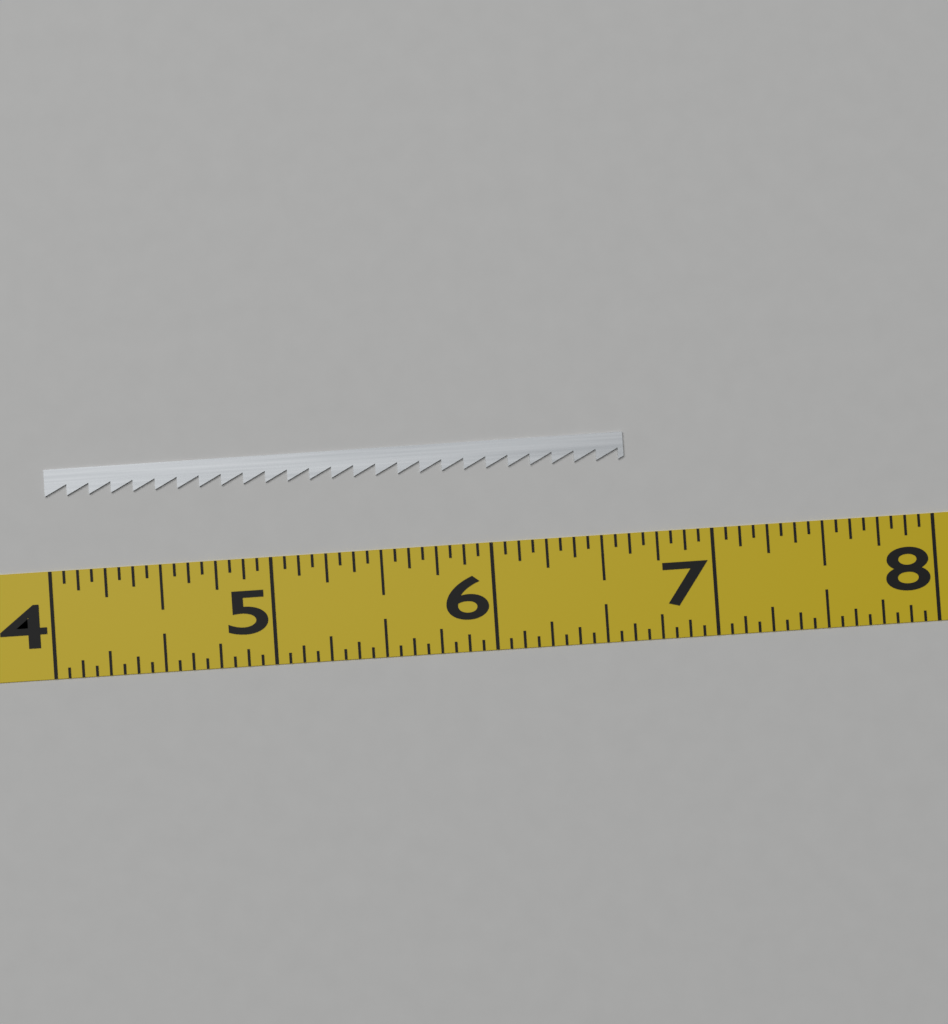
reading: 6.6250 (no unit)
